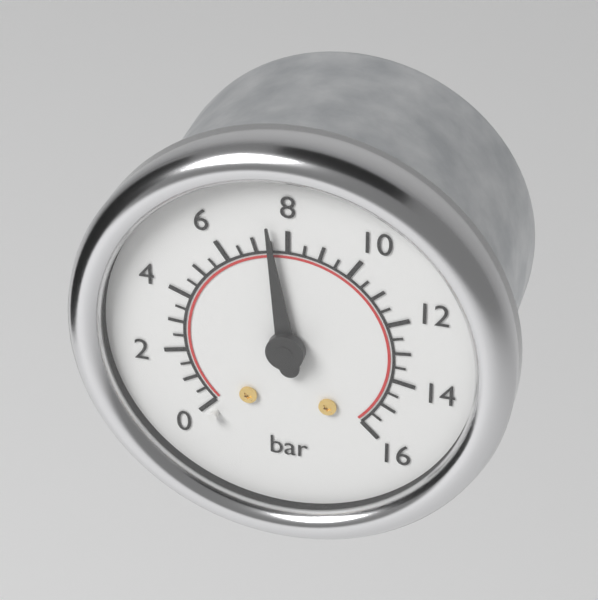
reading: 7.5 bar
